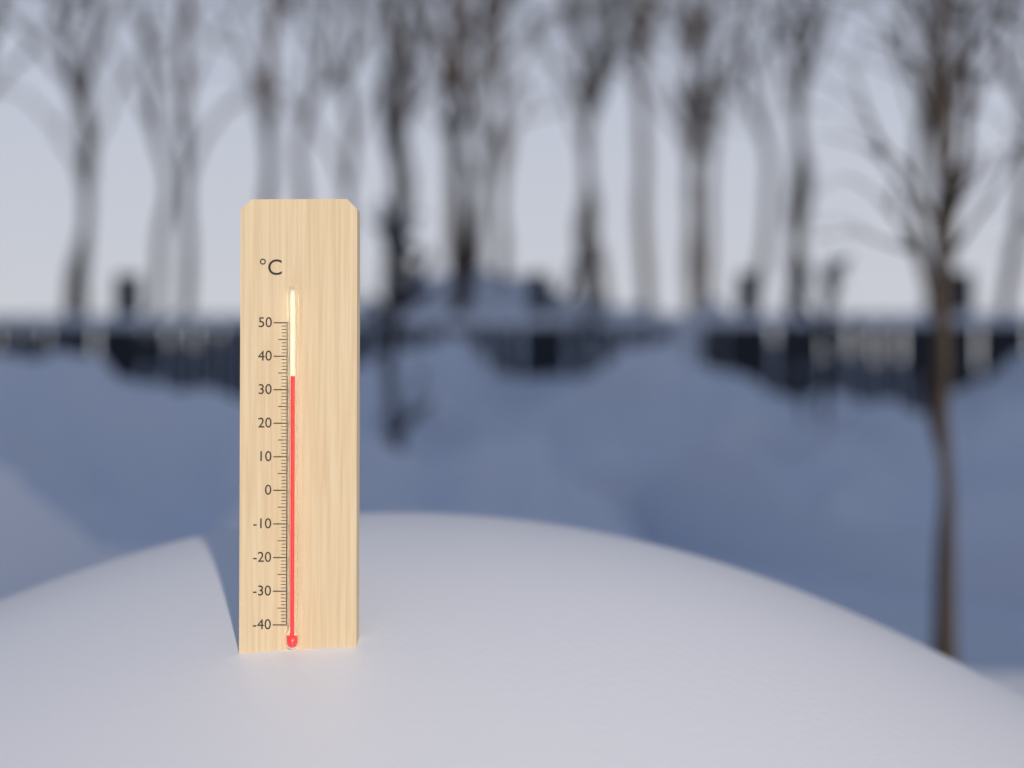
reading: 34 °C
